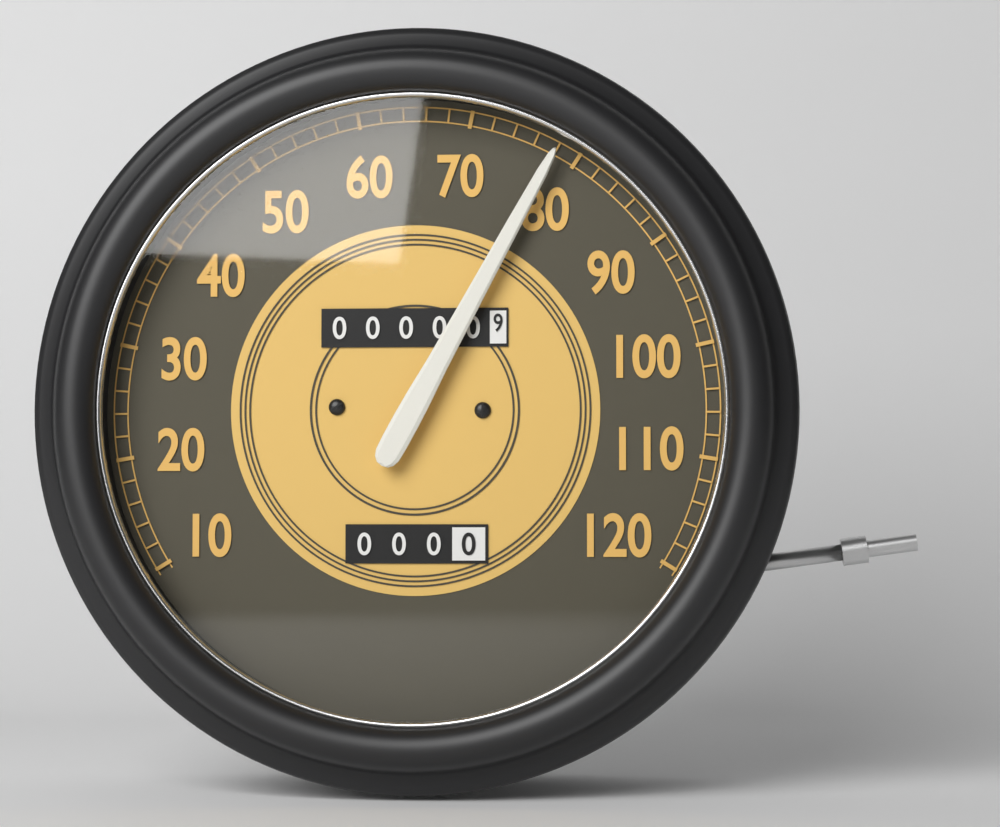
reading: 78 (no unit)
